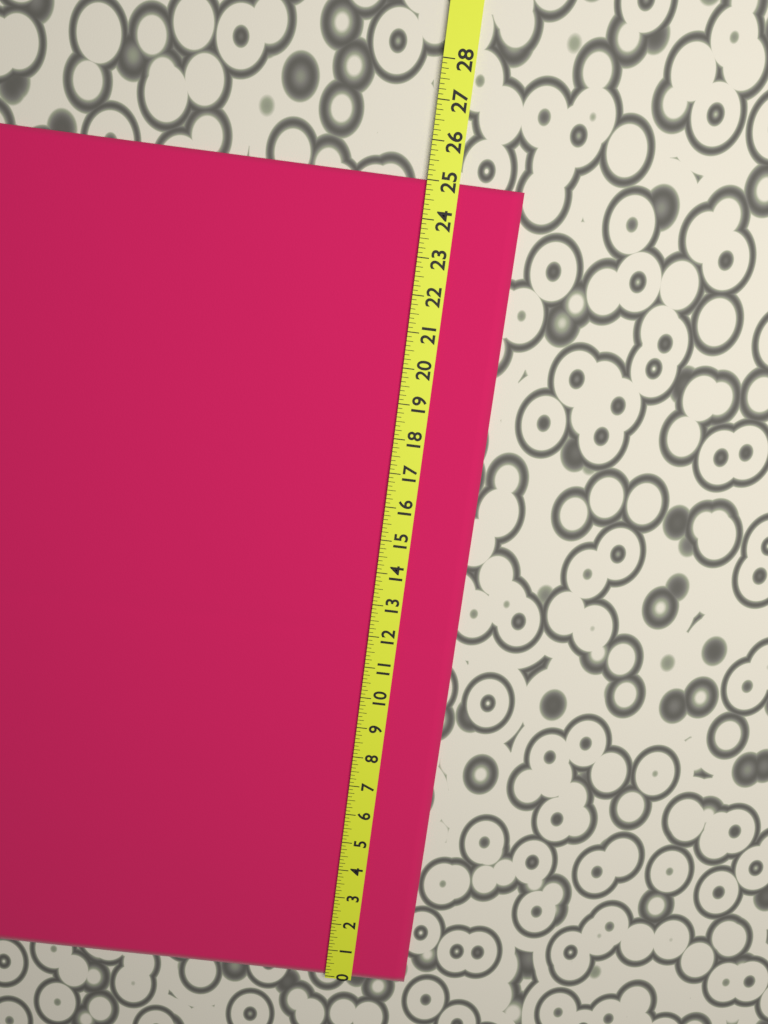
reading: 25.000 (no unit)
